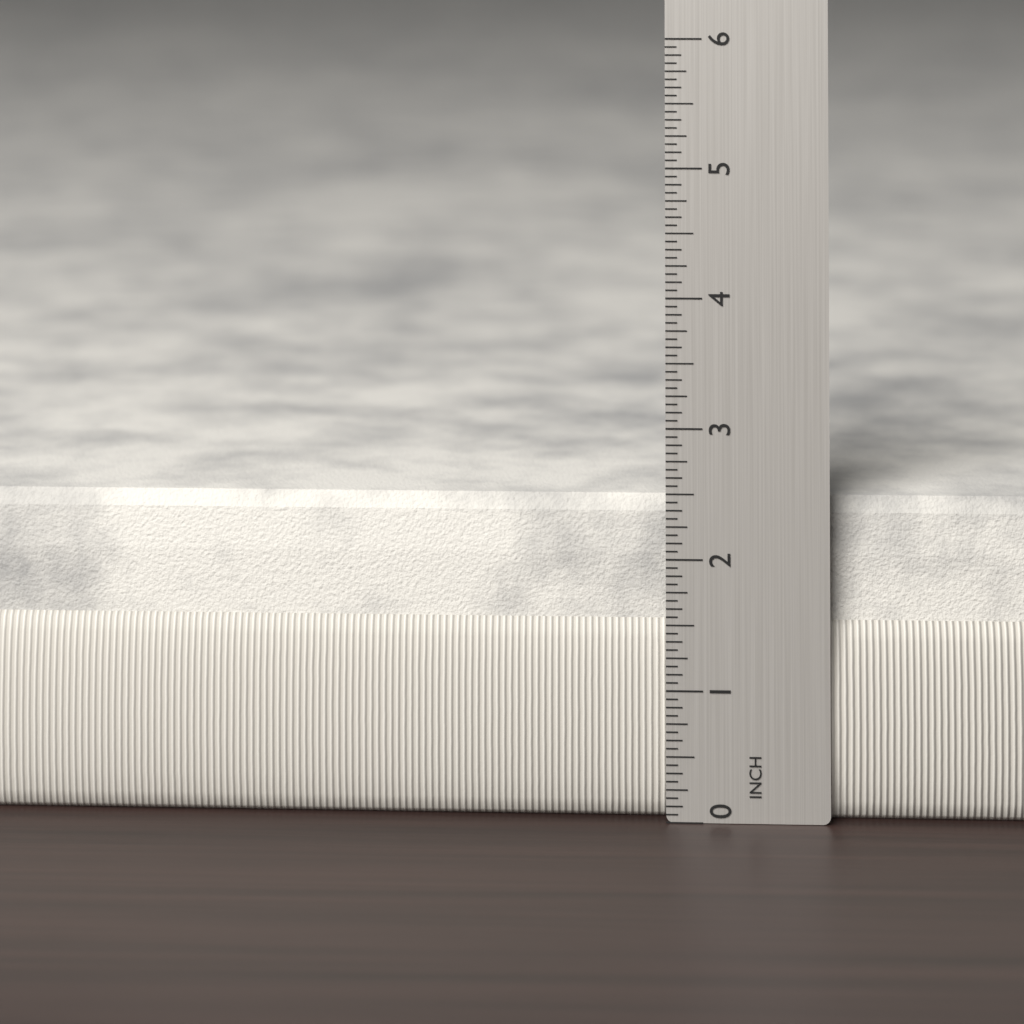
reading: 2.4375 in
